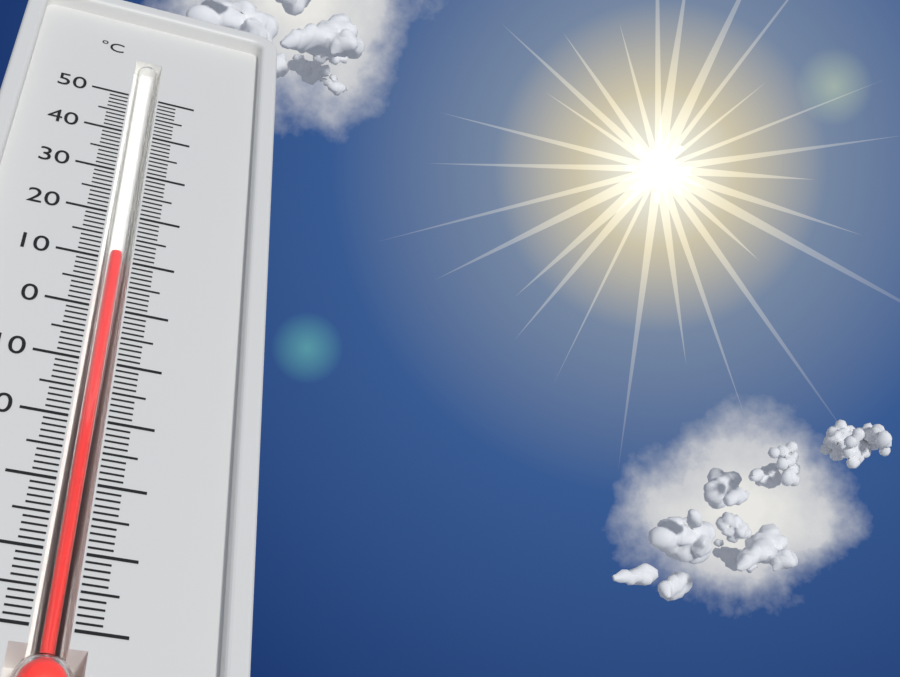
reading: 12 °C
